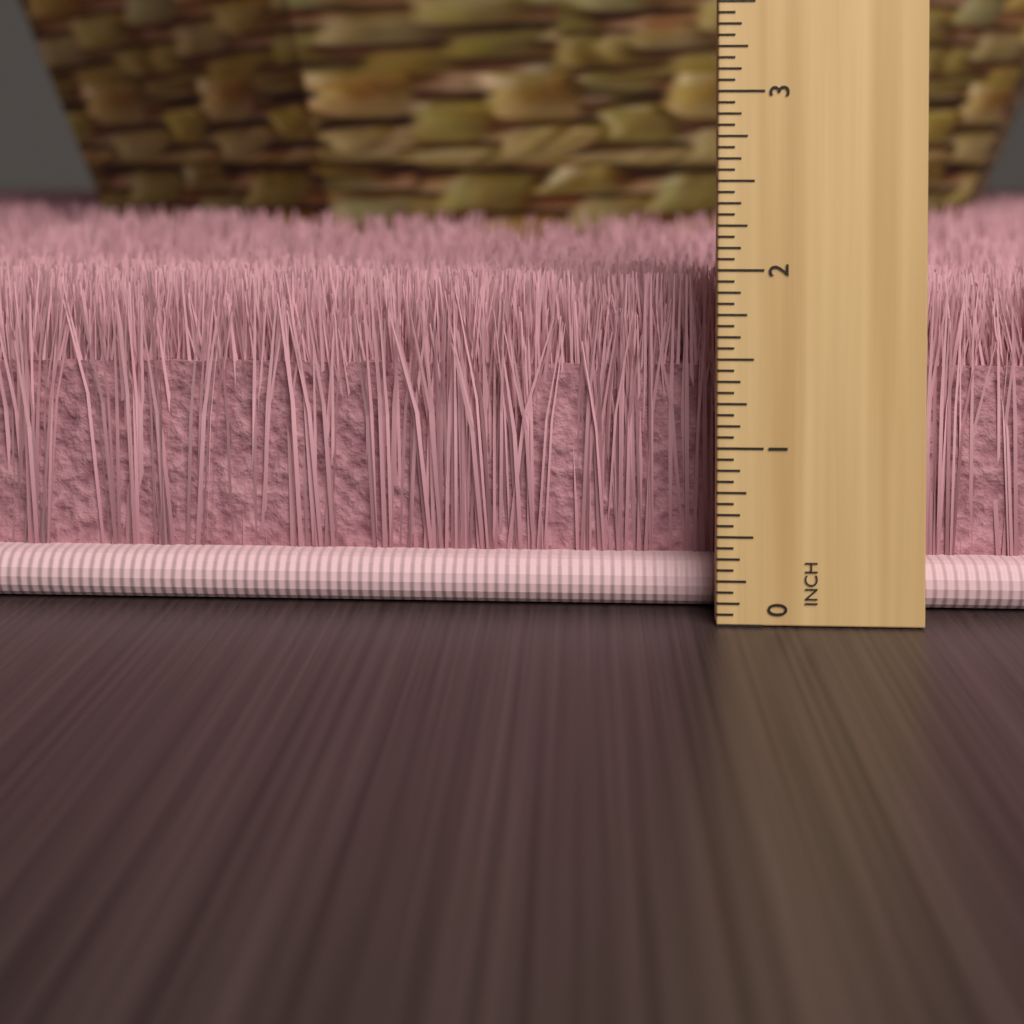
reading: 1.9375 inch
